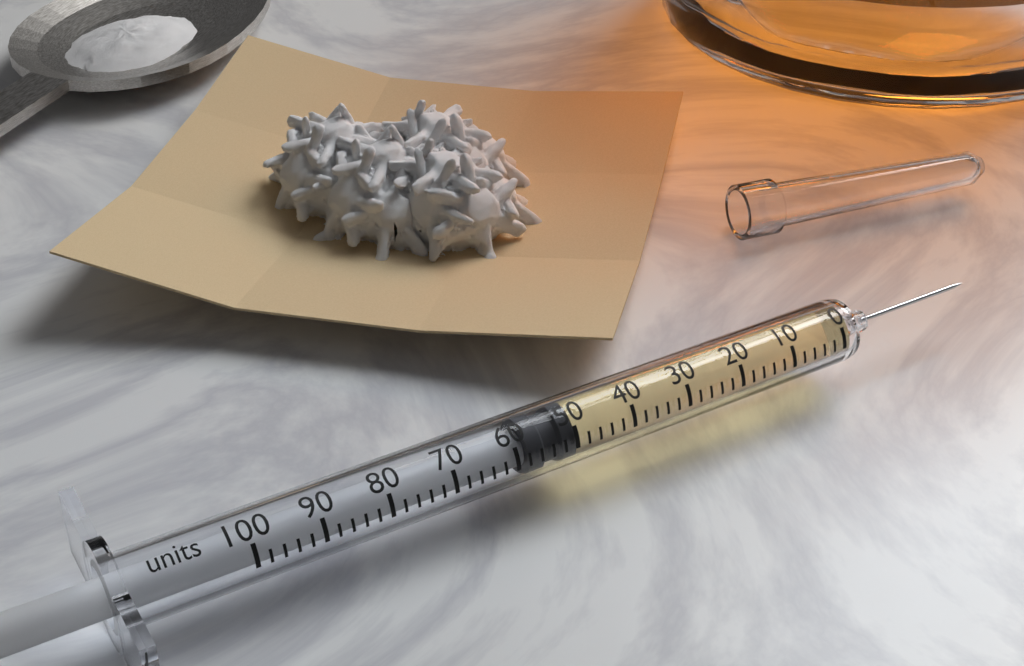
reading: 50 units
